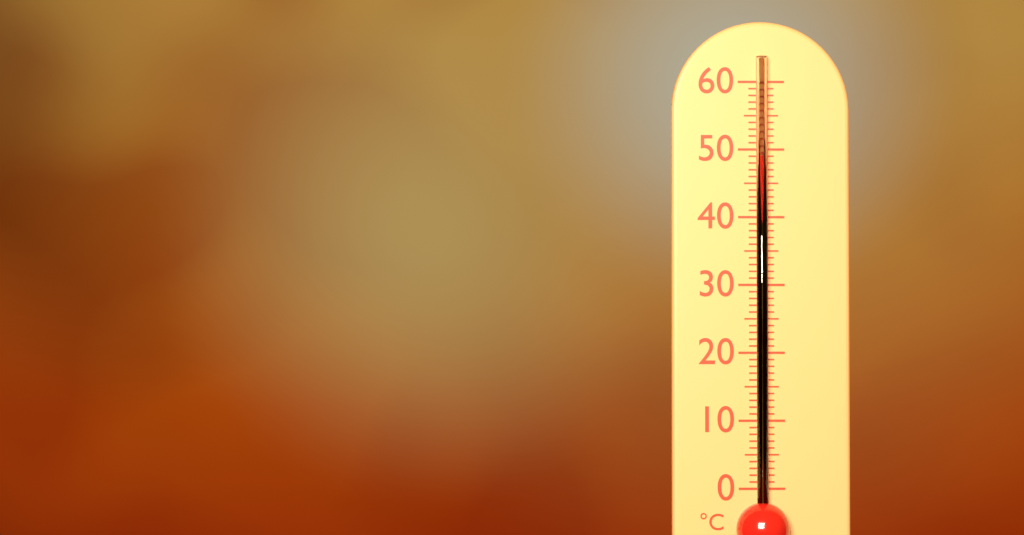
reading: 49 °C
